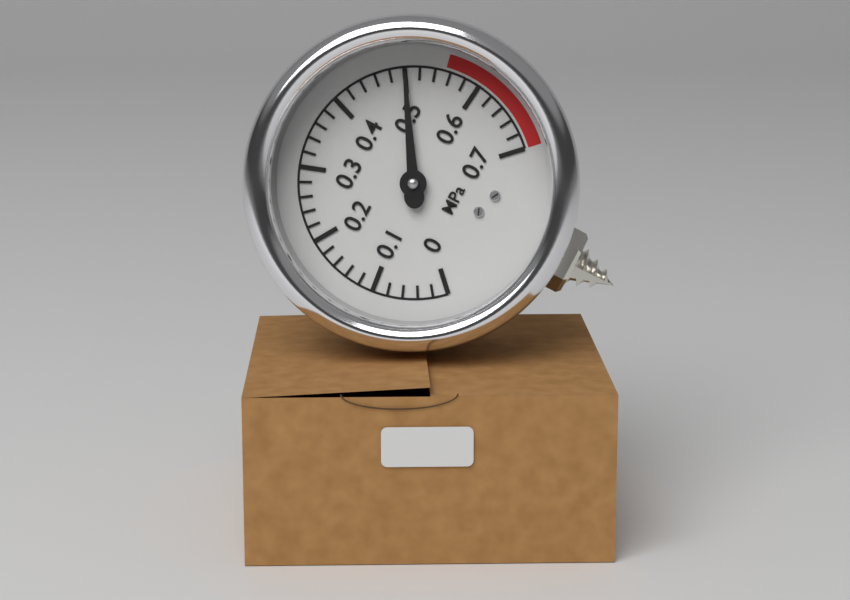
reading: 0.50 MPa
